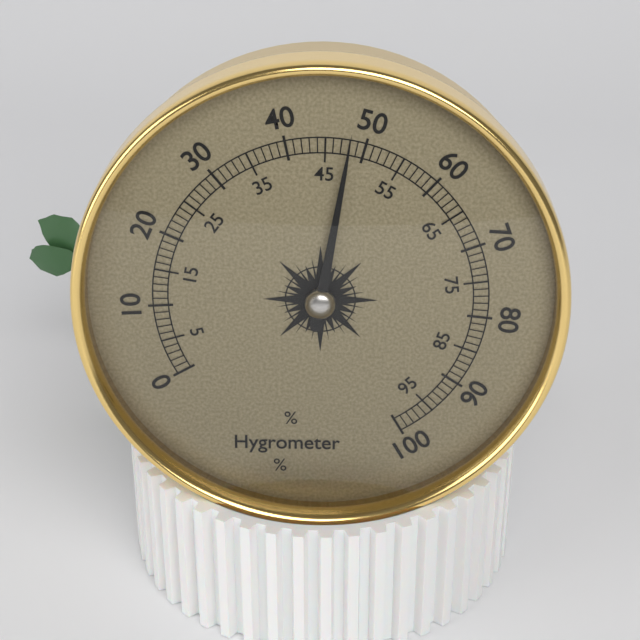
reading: 48 %
